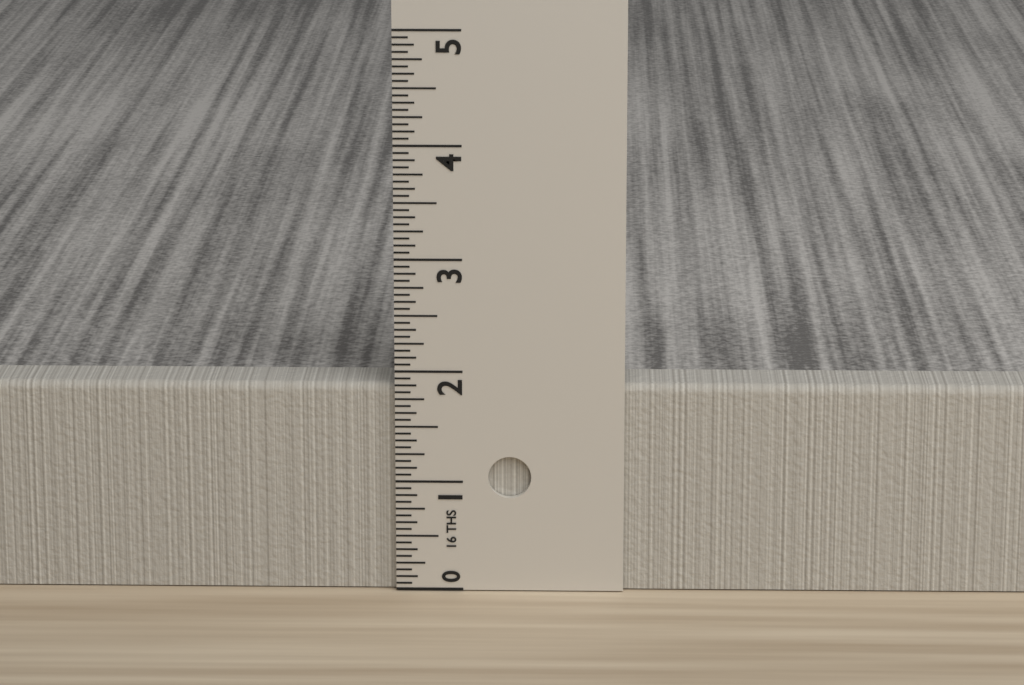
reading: 1.8750 in
